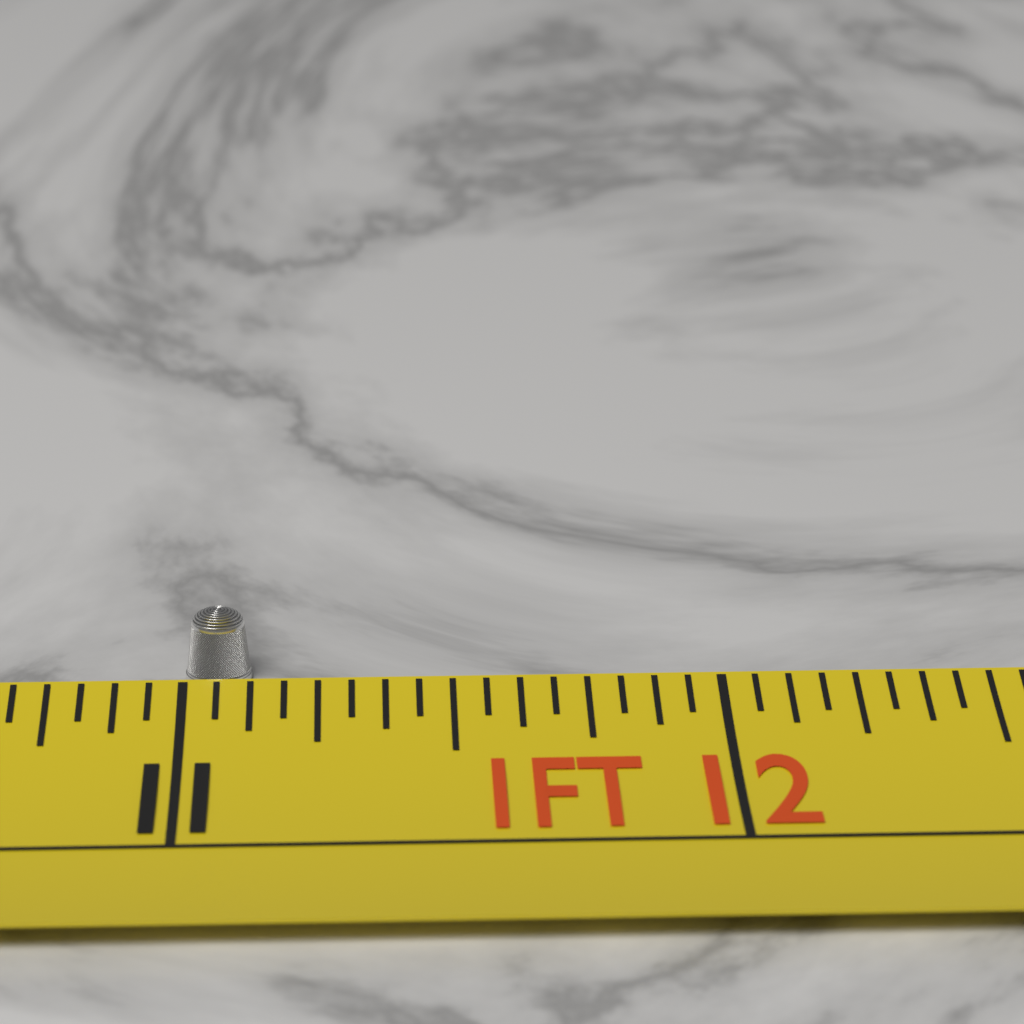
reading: 11.1250 in
